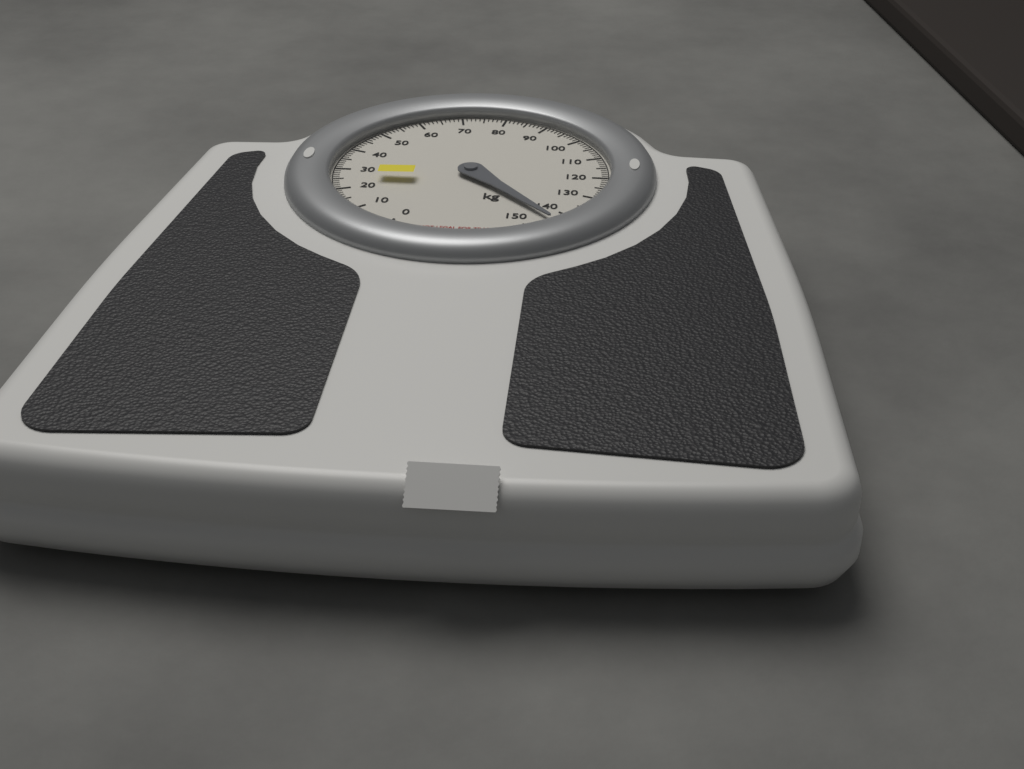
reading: 144 kg
